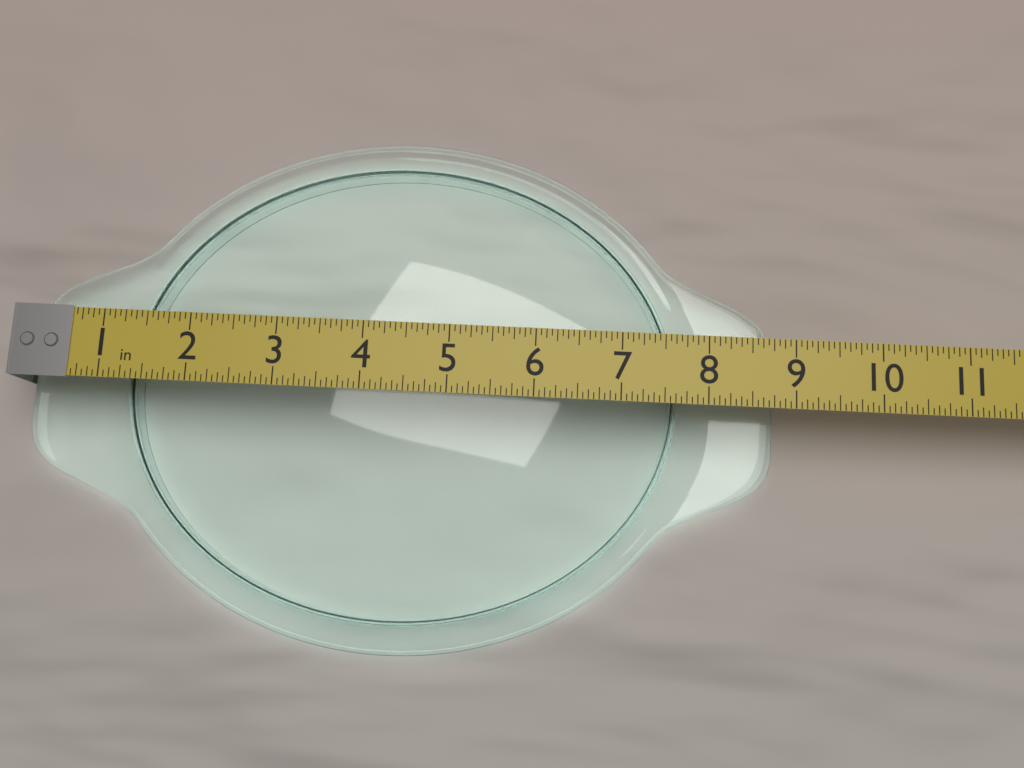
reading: 8.8750 in
